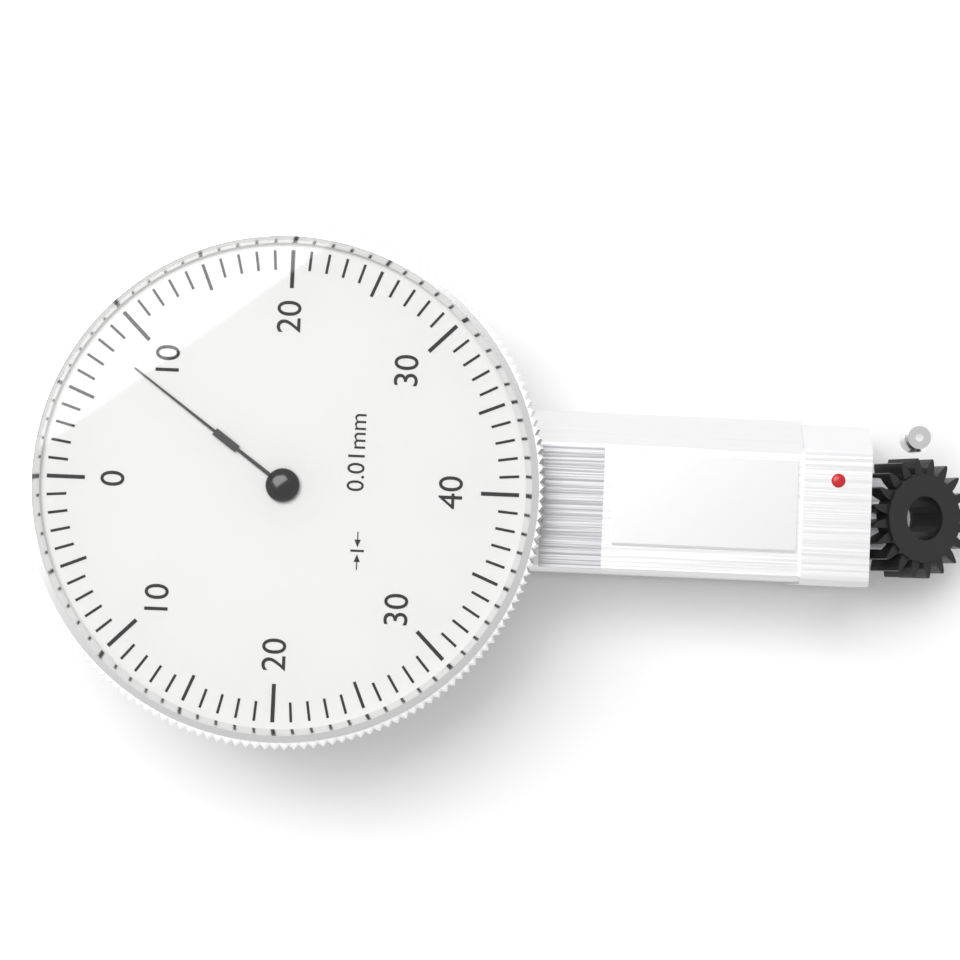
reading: 8 0.01mm
